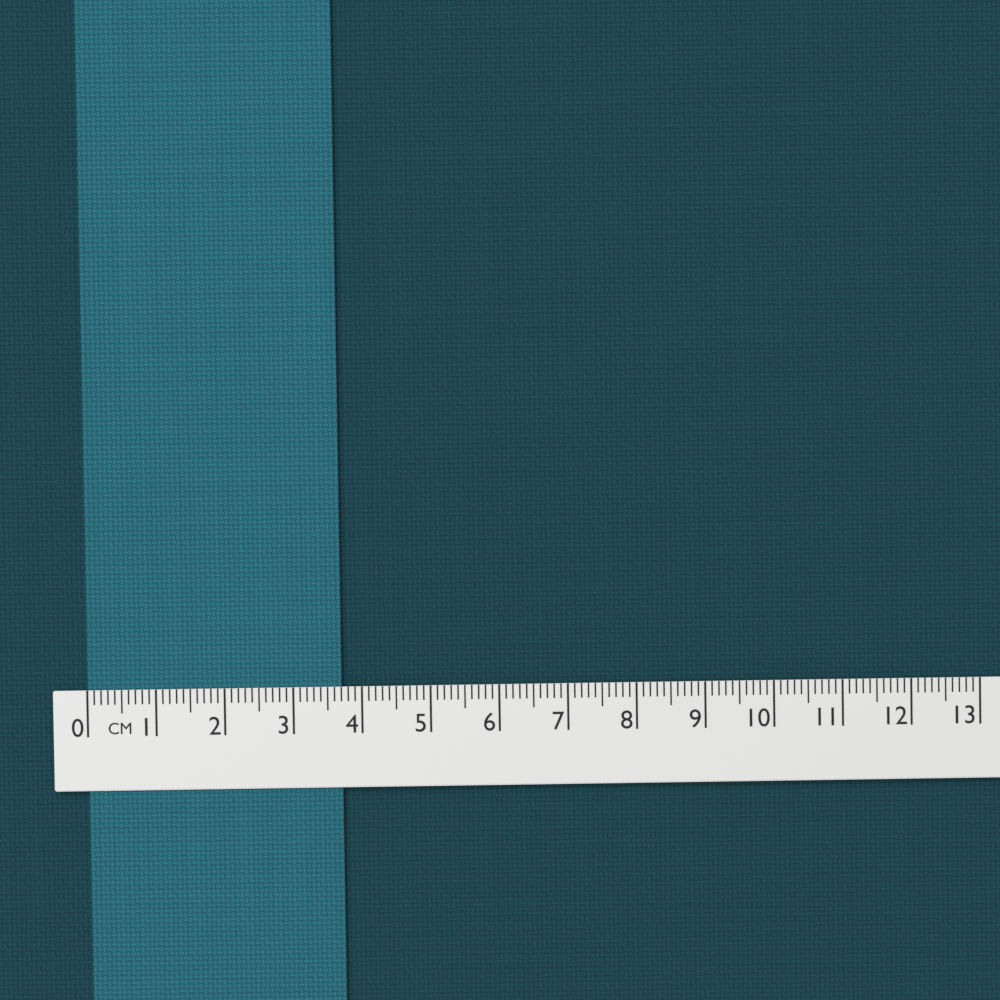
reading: 3.7 cm
